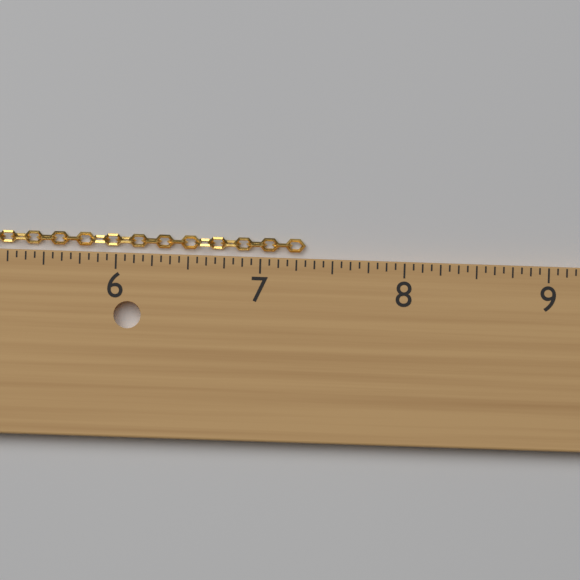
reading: 7.3125 in
